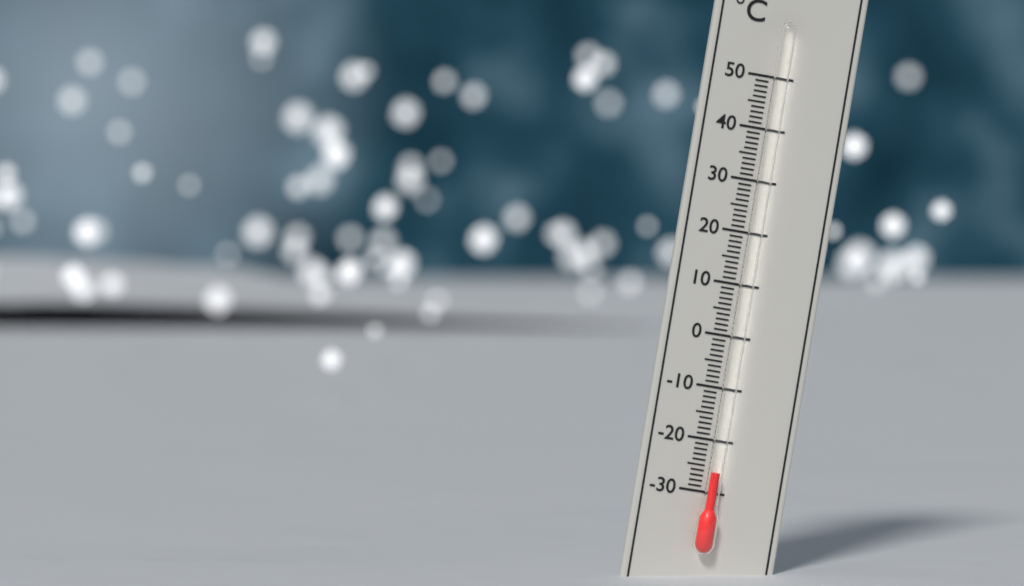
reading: -26 °C
